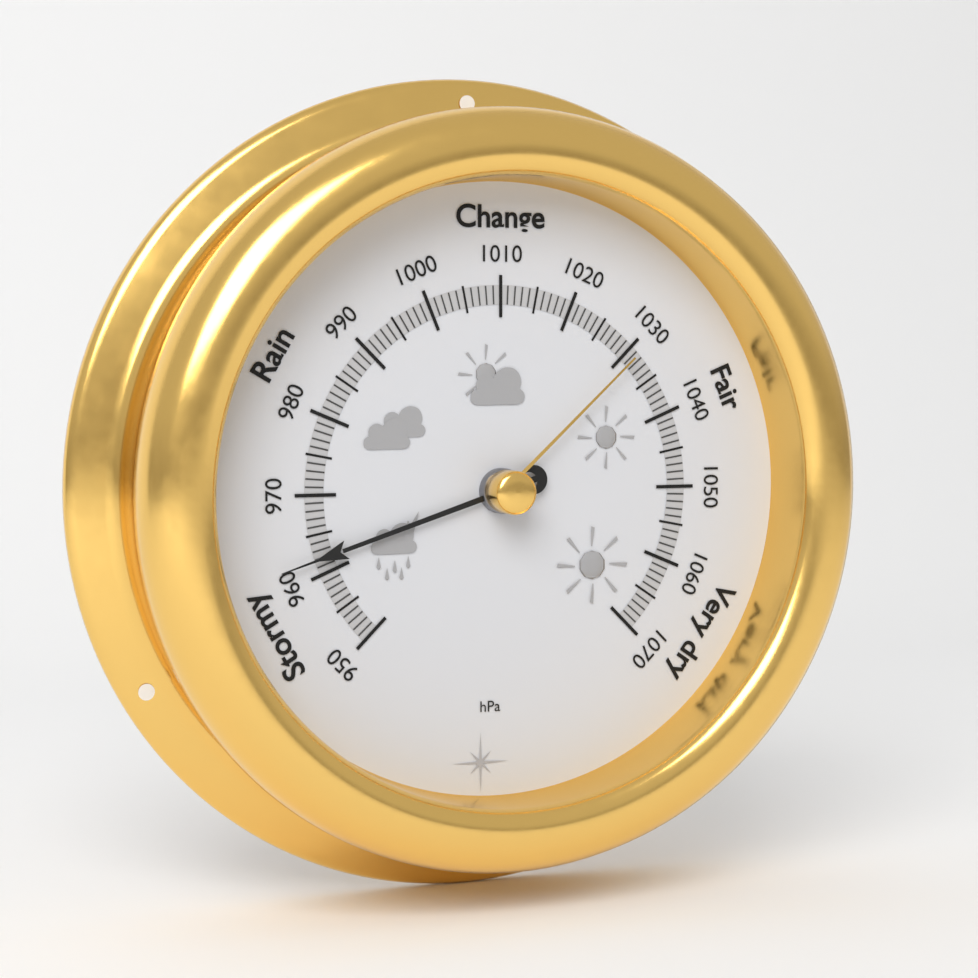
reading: 962 hPa
